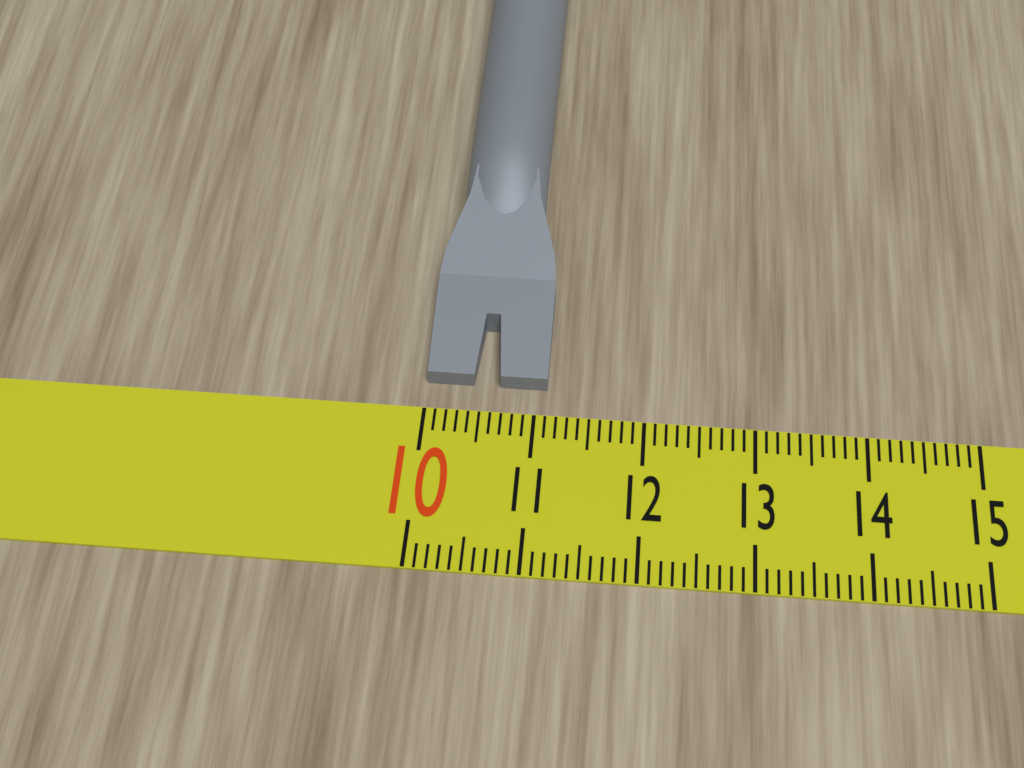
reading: 11.1 (no unit)
